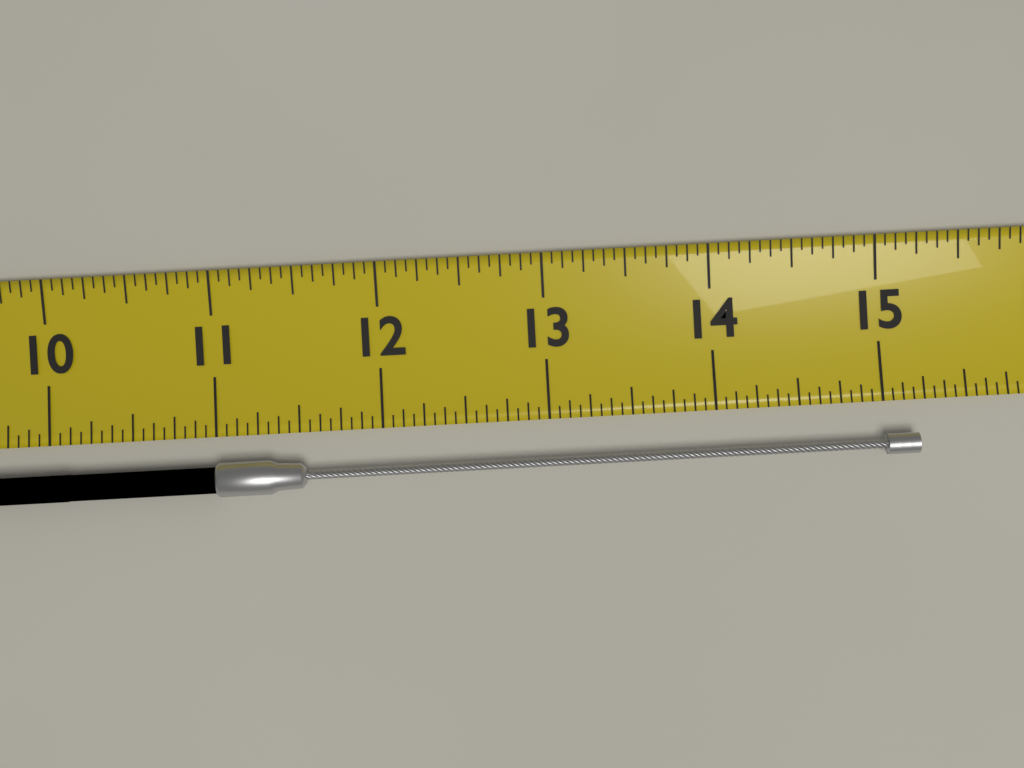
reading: 15.1875 (no unit)
